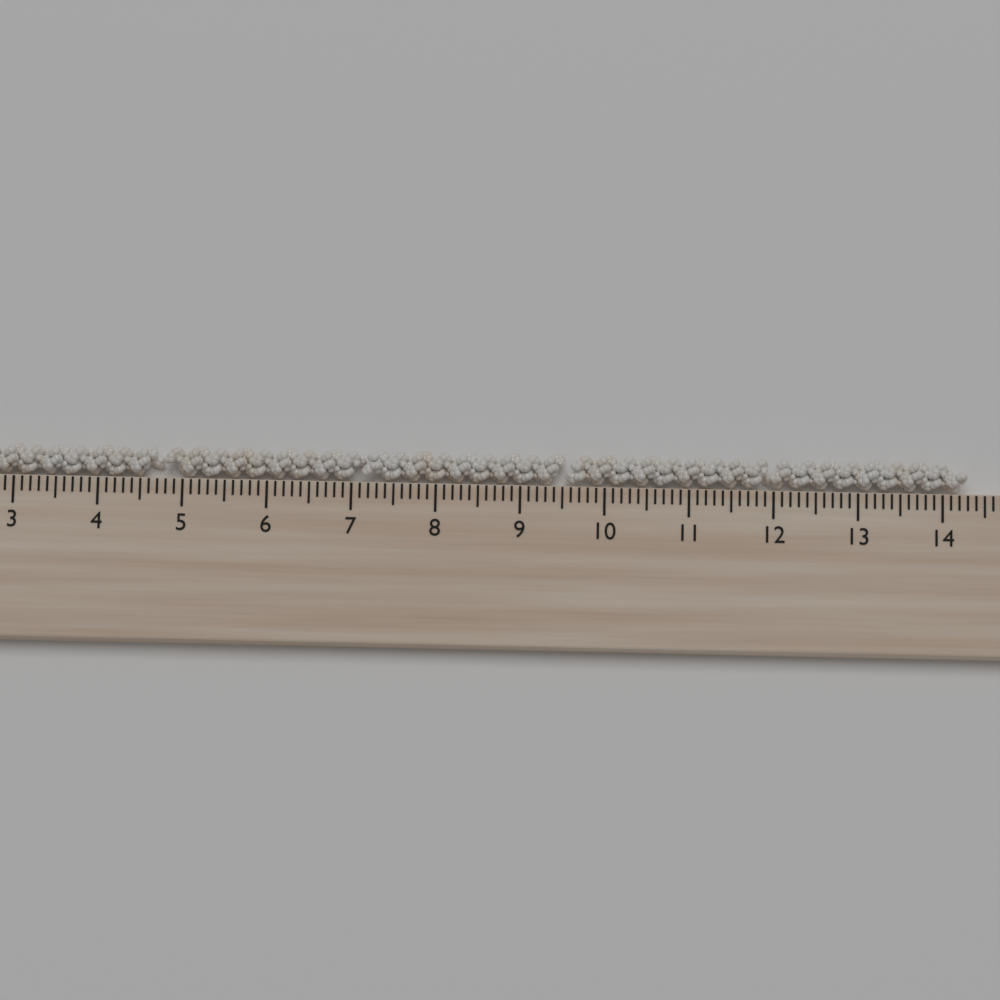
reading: 14.3 cm
